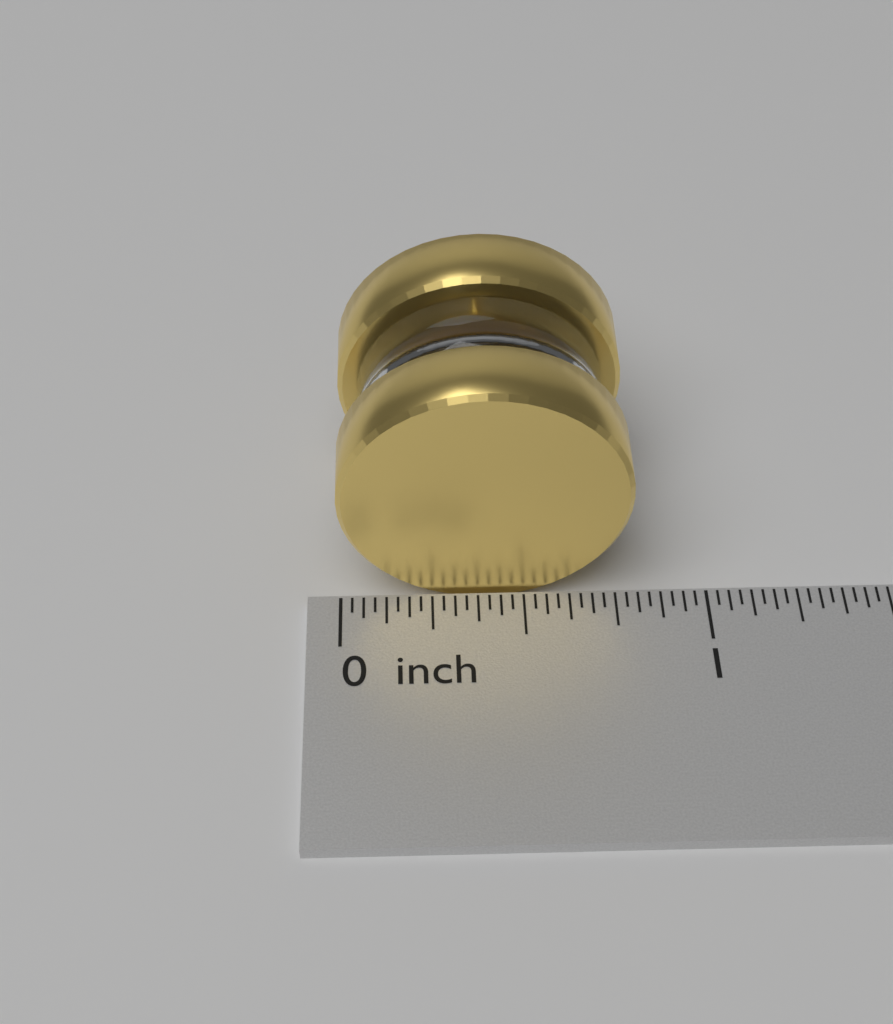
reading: 0.78125 inch
